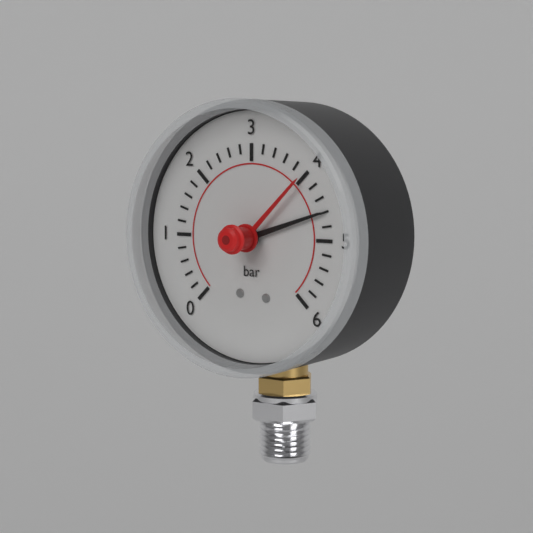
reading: 4.6 bar
